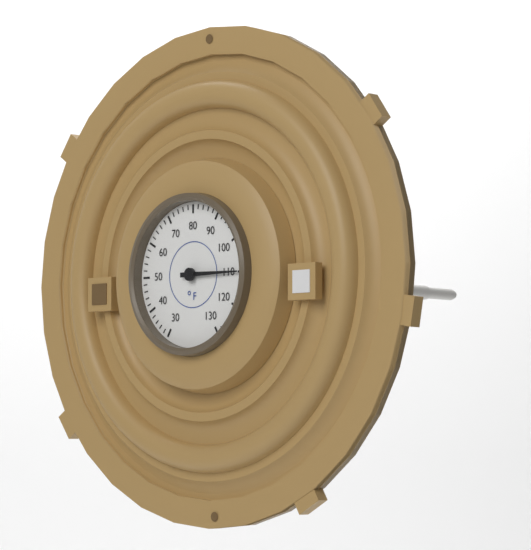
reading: 110 °F
